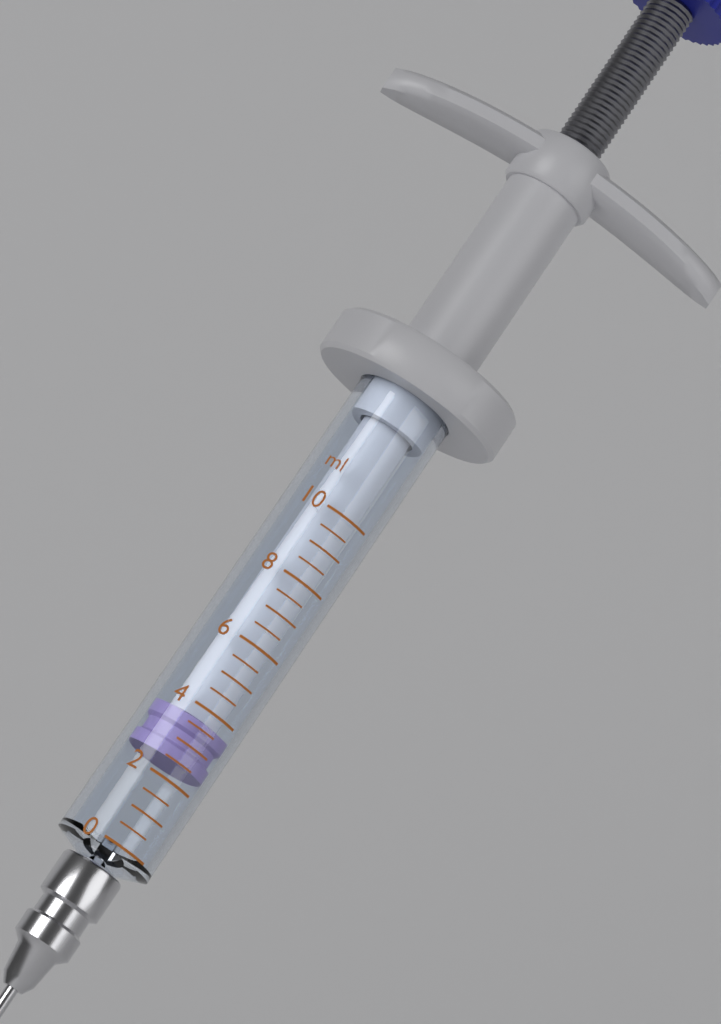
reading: 2.5 ml
